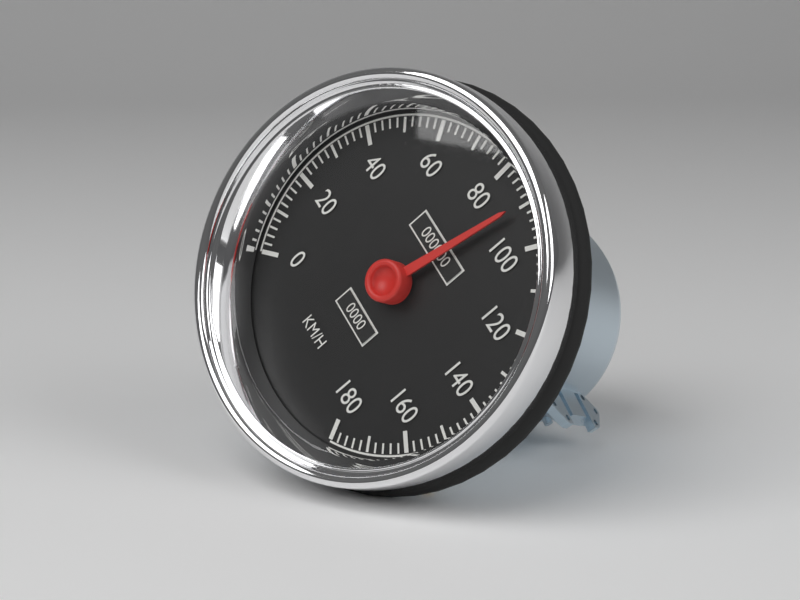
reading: 90 km/h
